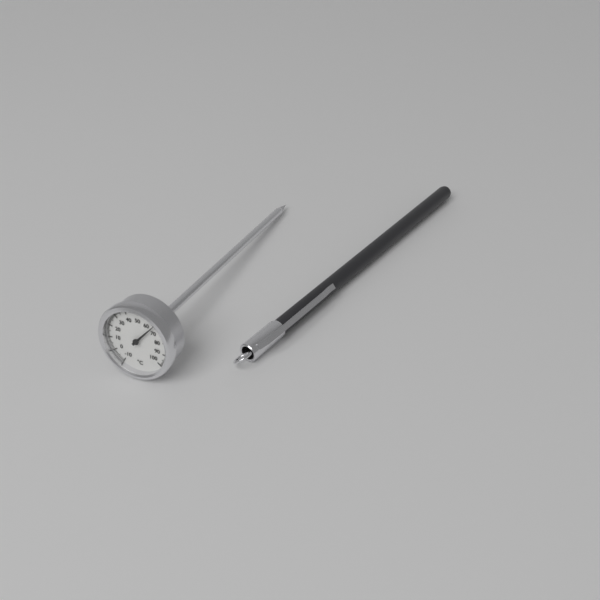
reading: 65 °C
